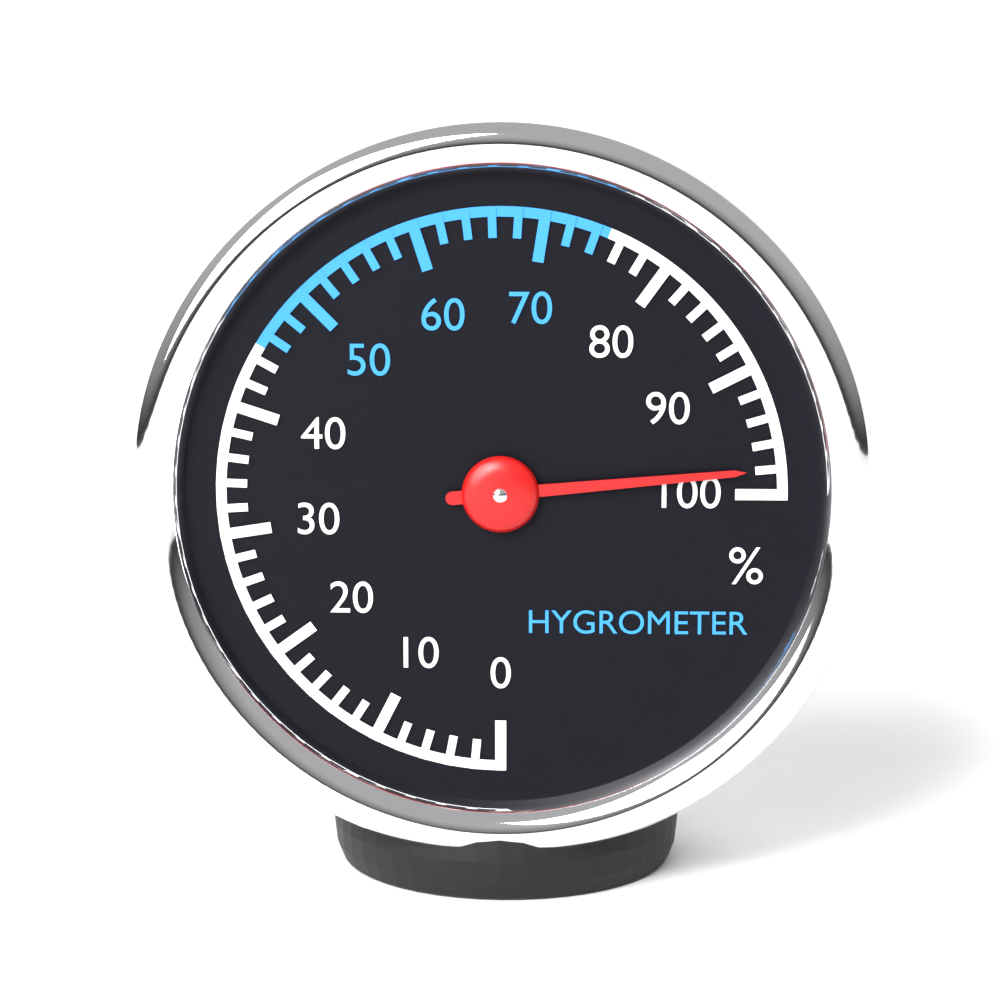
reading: 98 %
